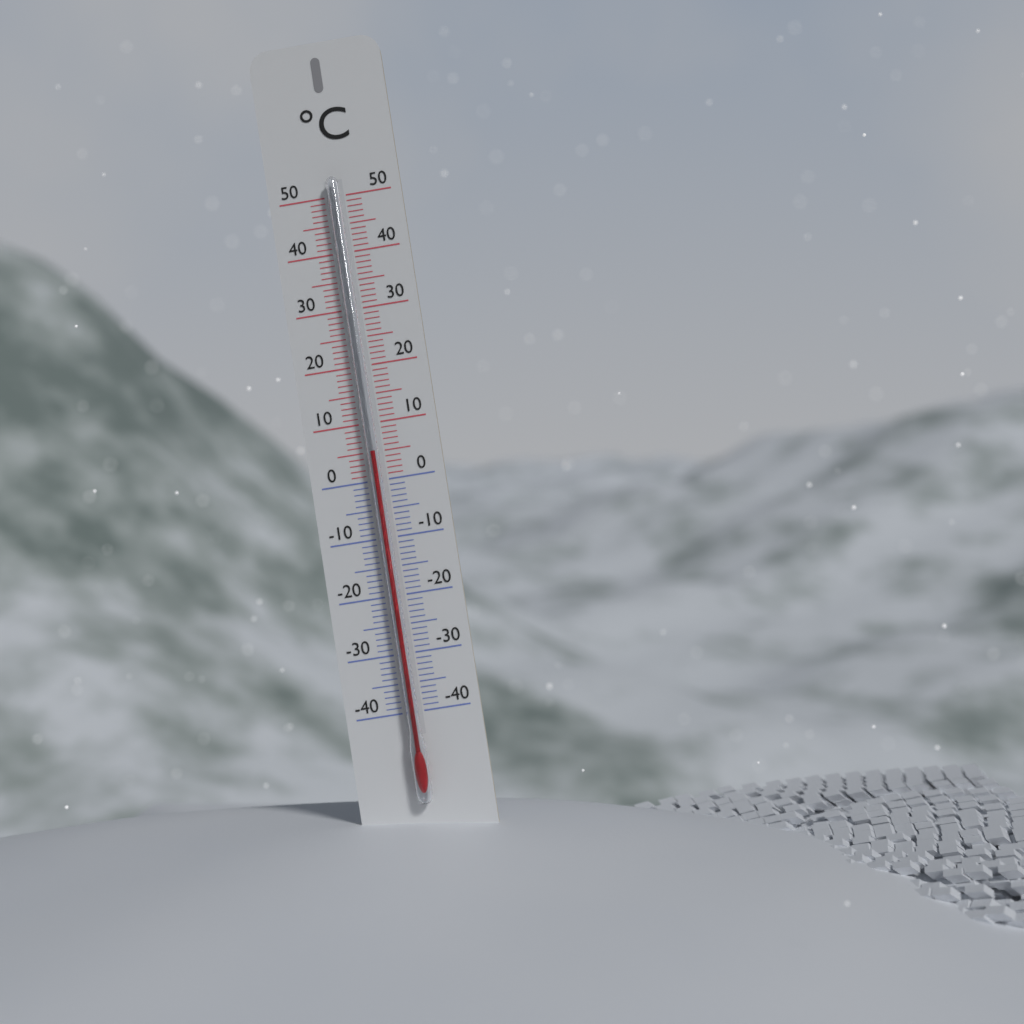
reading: 5 °C
